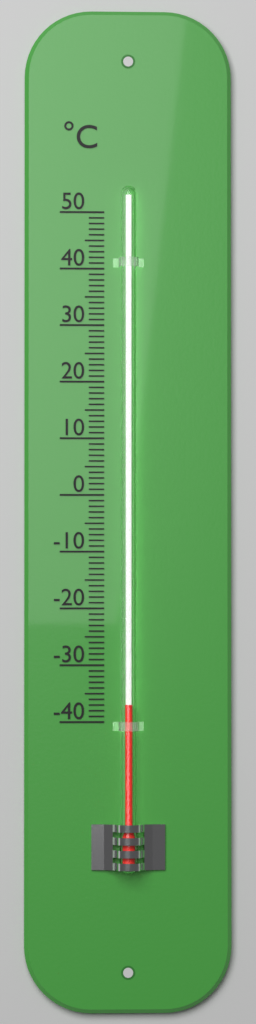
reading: -37 °C
